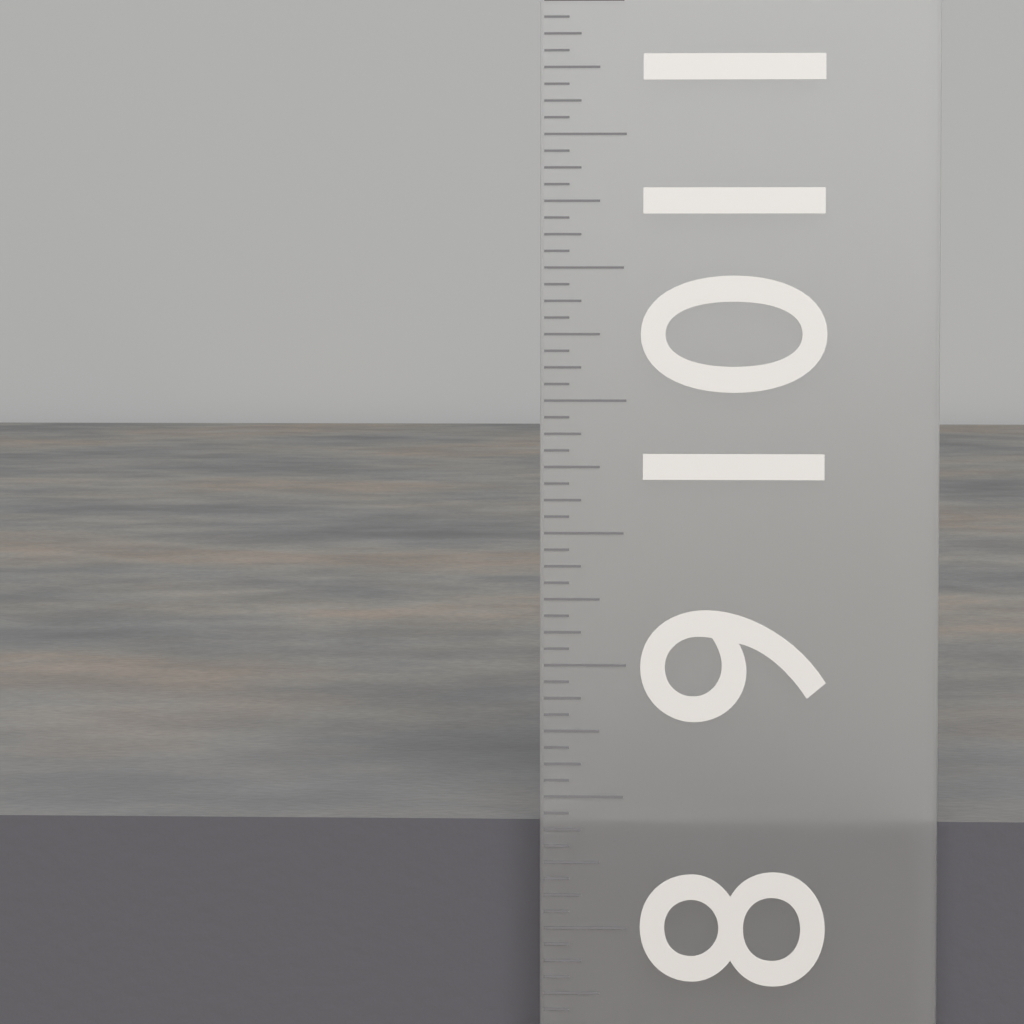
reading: 8.3750 in
